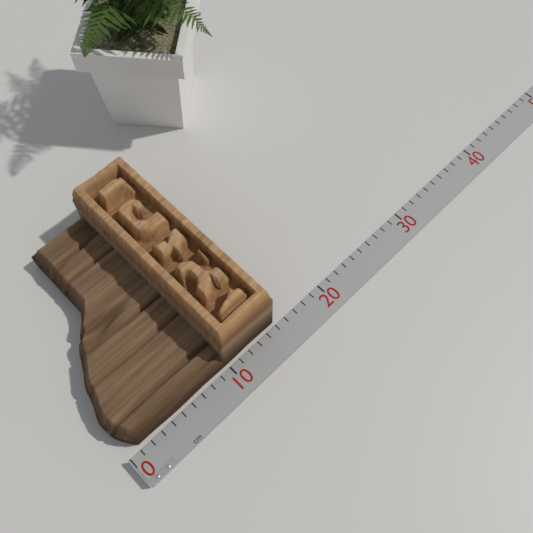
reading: 15 cm
